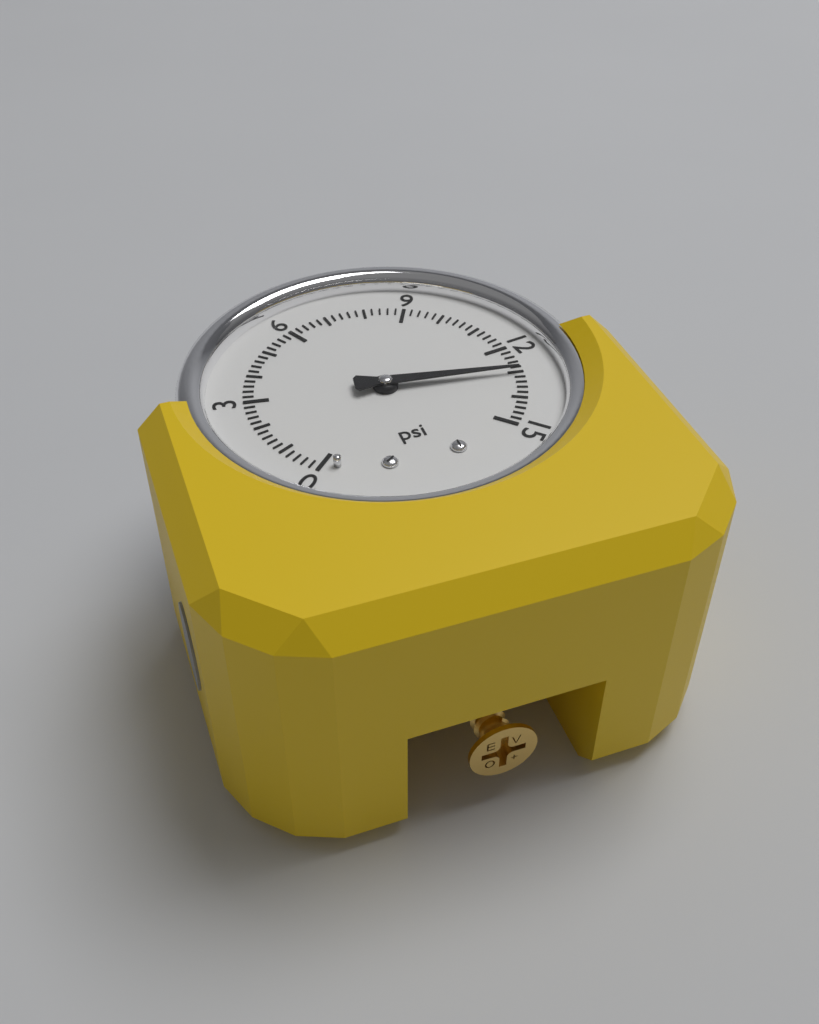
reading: 13.0 psi
